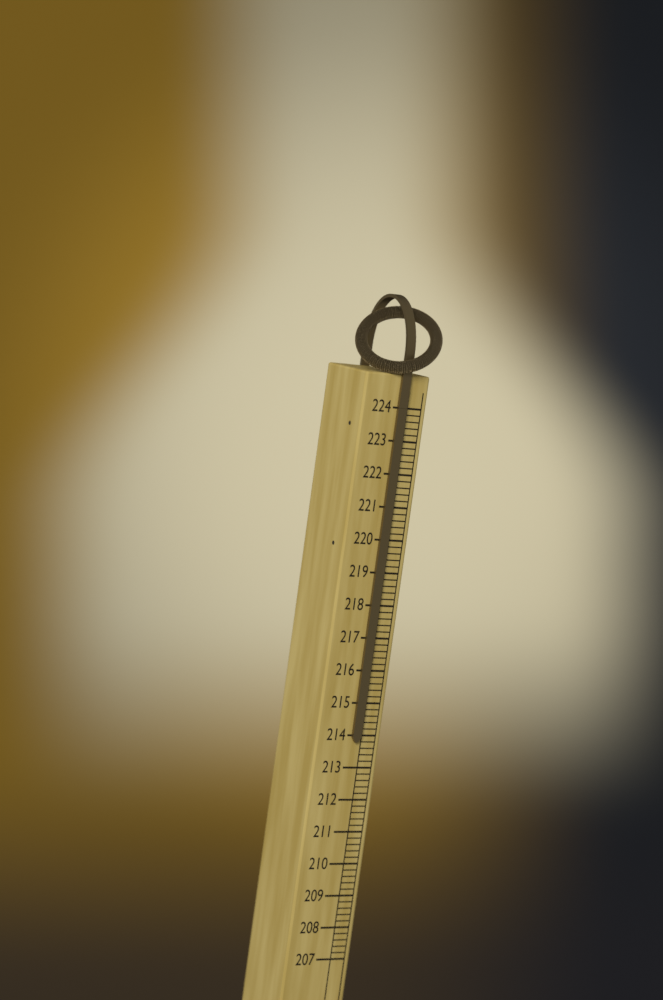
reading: 213.8 (no unit)
